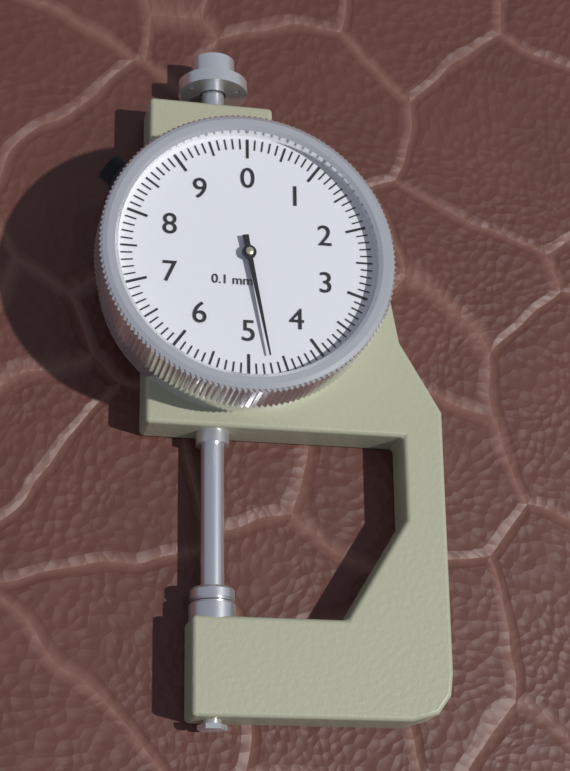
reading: 4.7 mm
